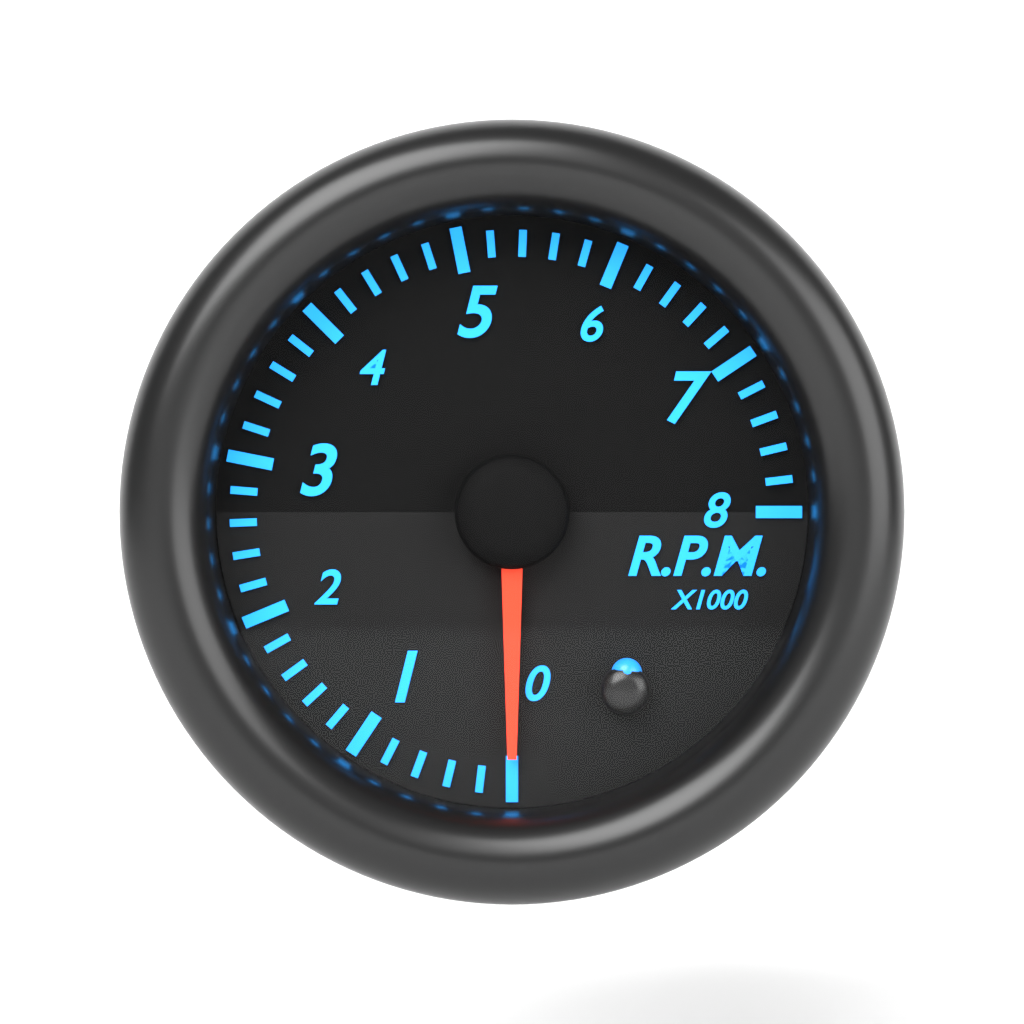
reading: 0 RPM
